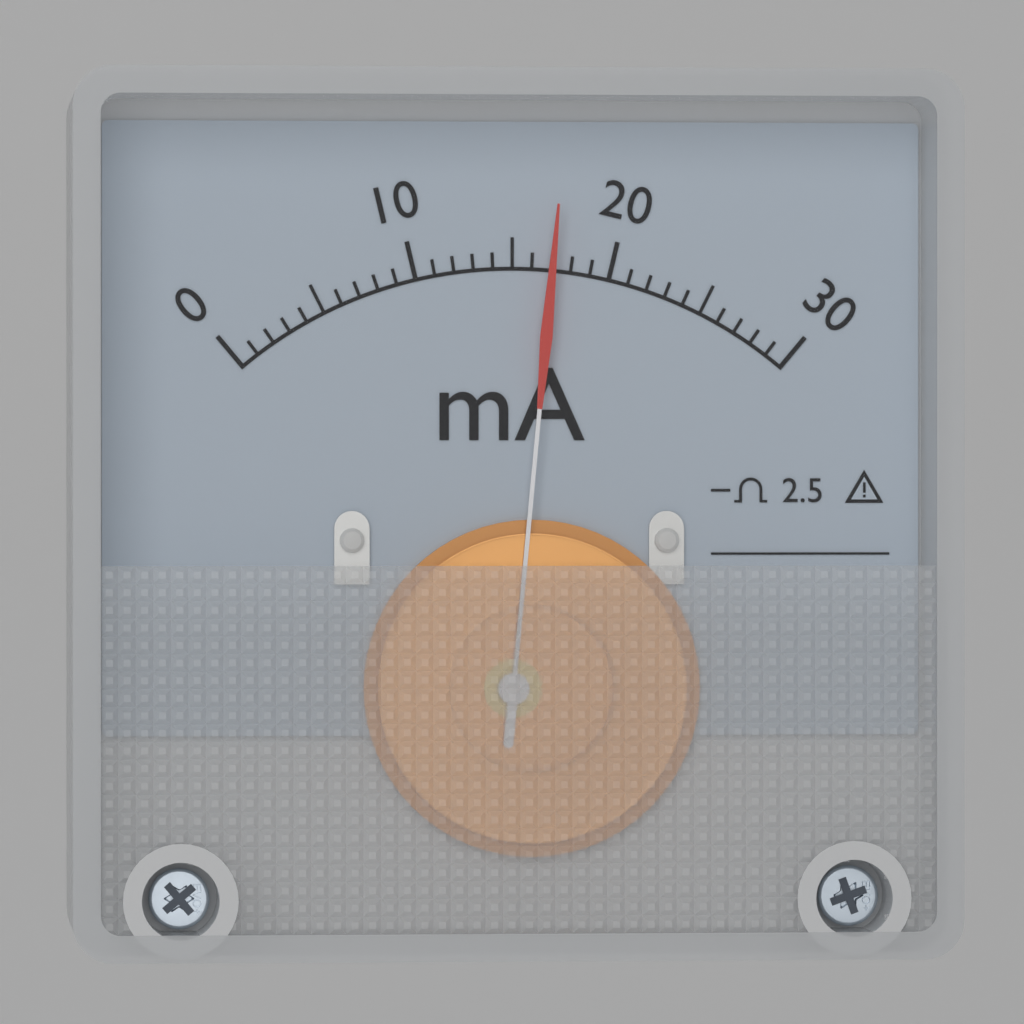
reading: 17 mA
